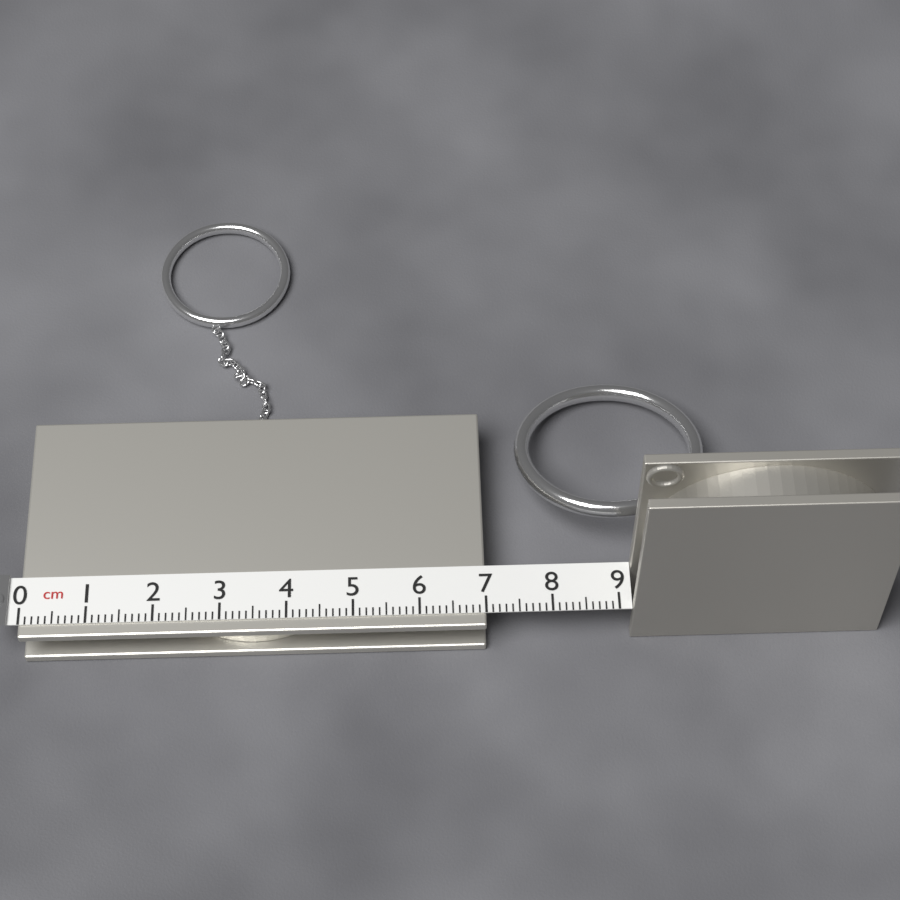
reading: 7.0 cm
